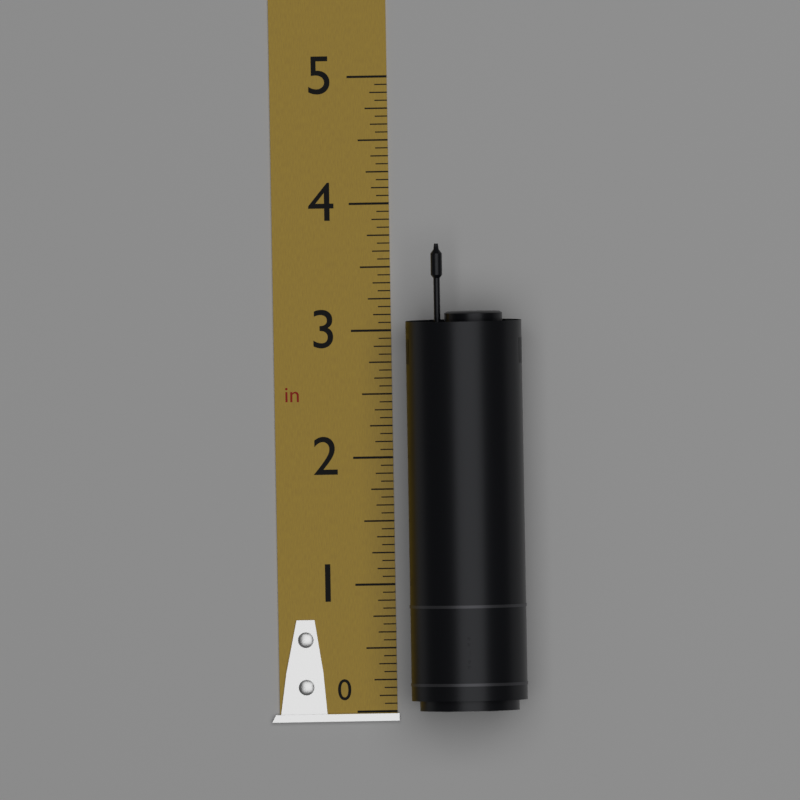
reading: 3.6875 in
